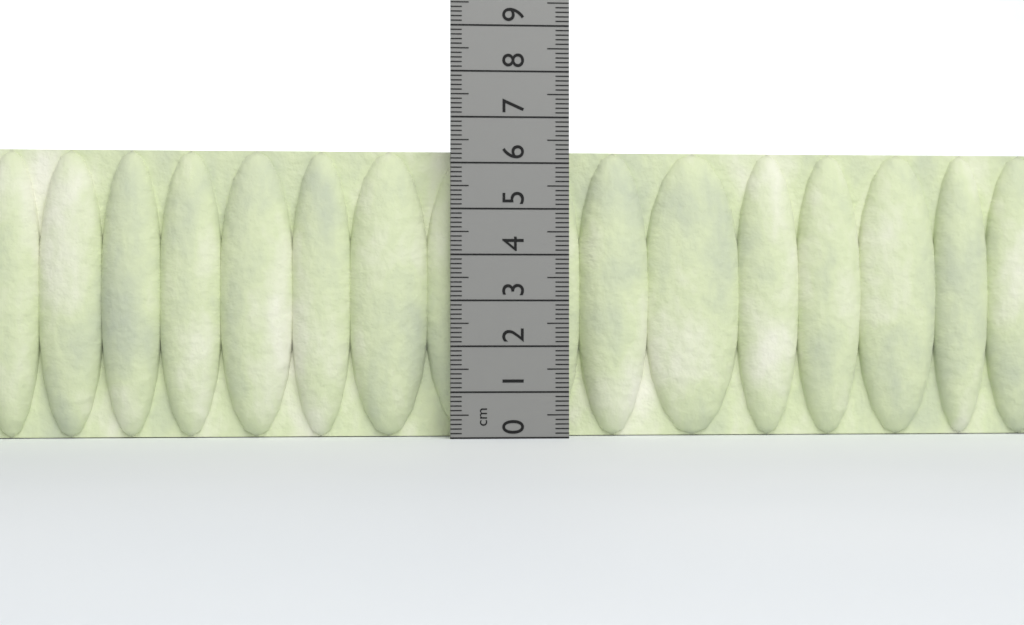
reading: 6.3 cm
